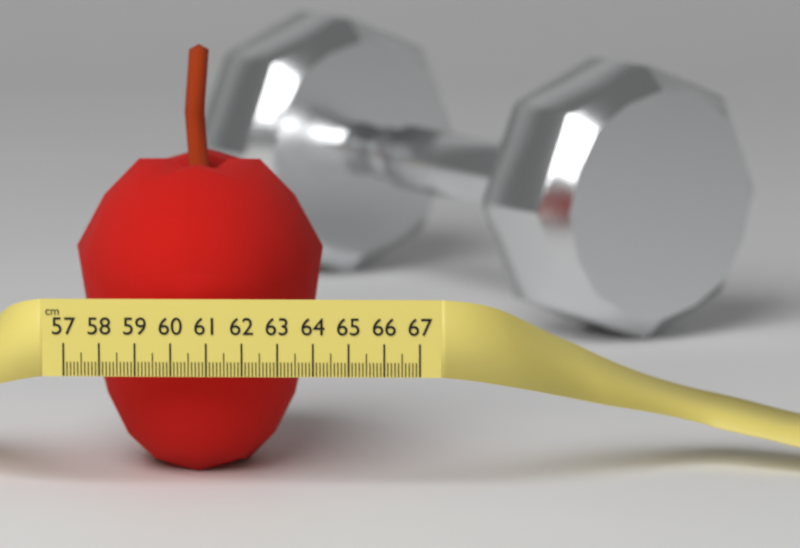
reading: 64.1 cm
